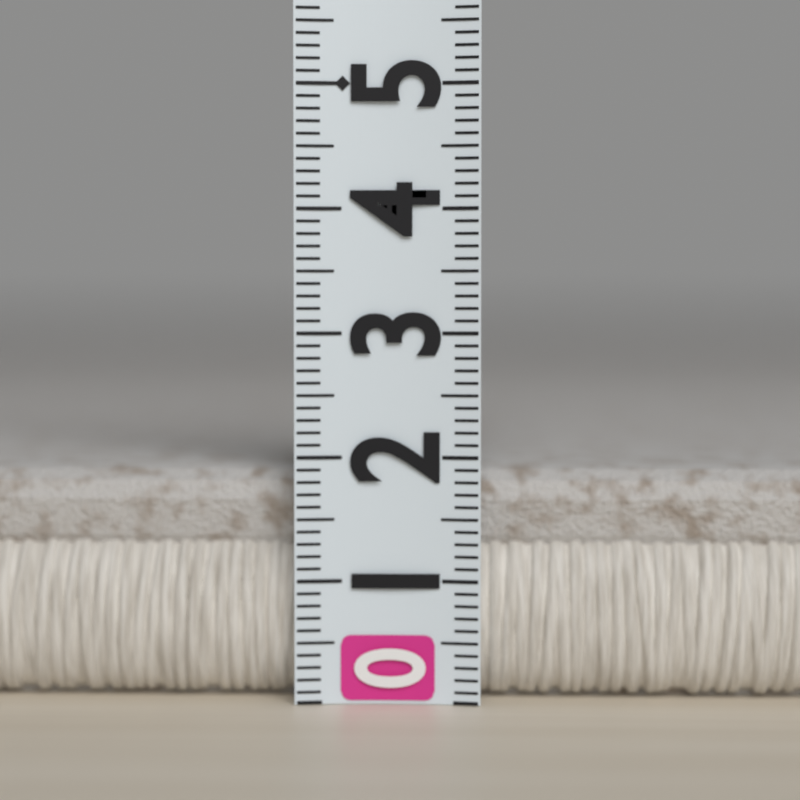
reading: 1.9 (no unit)
